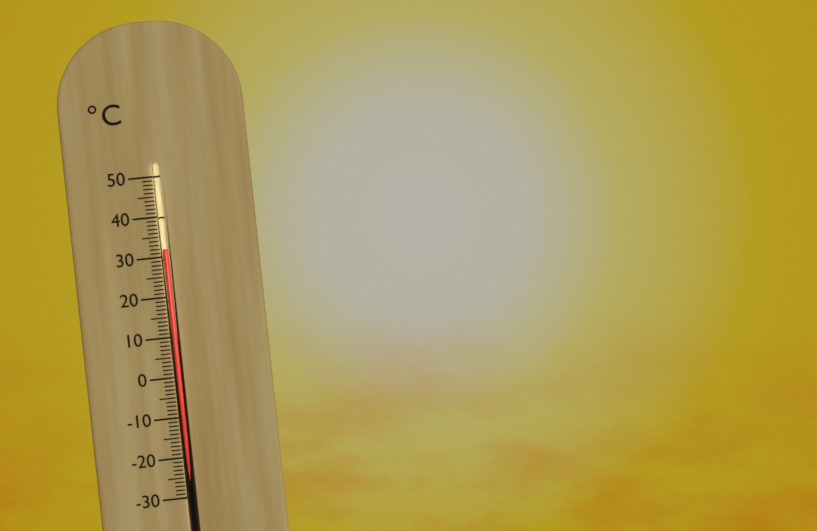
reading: 32 °C
